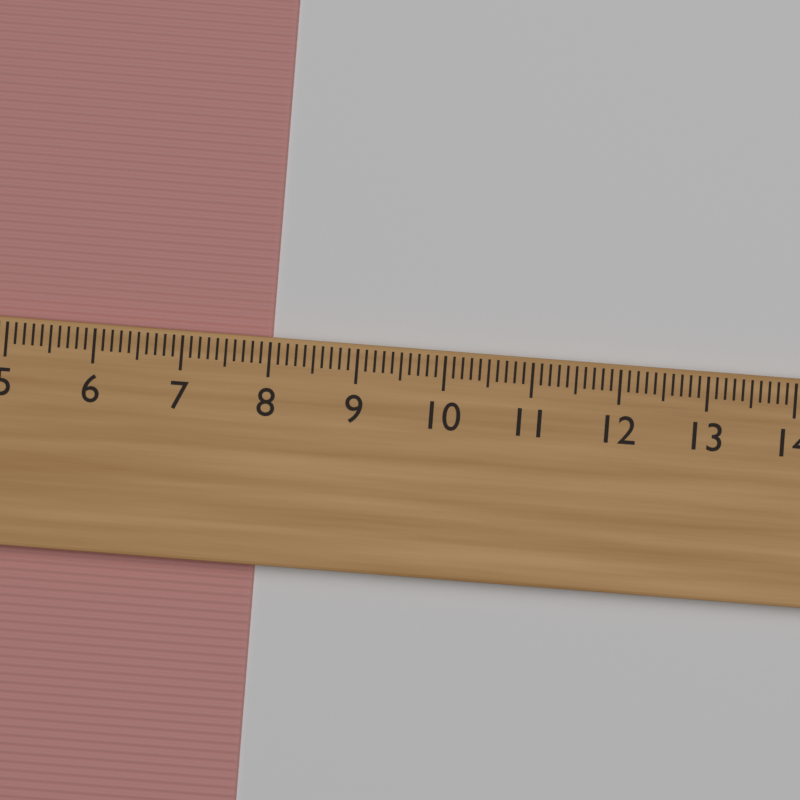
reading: 8.0 cm
